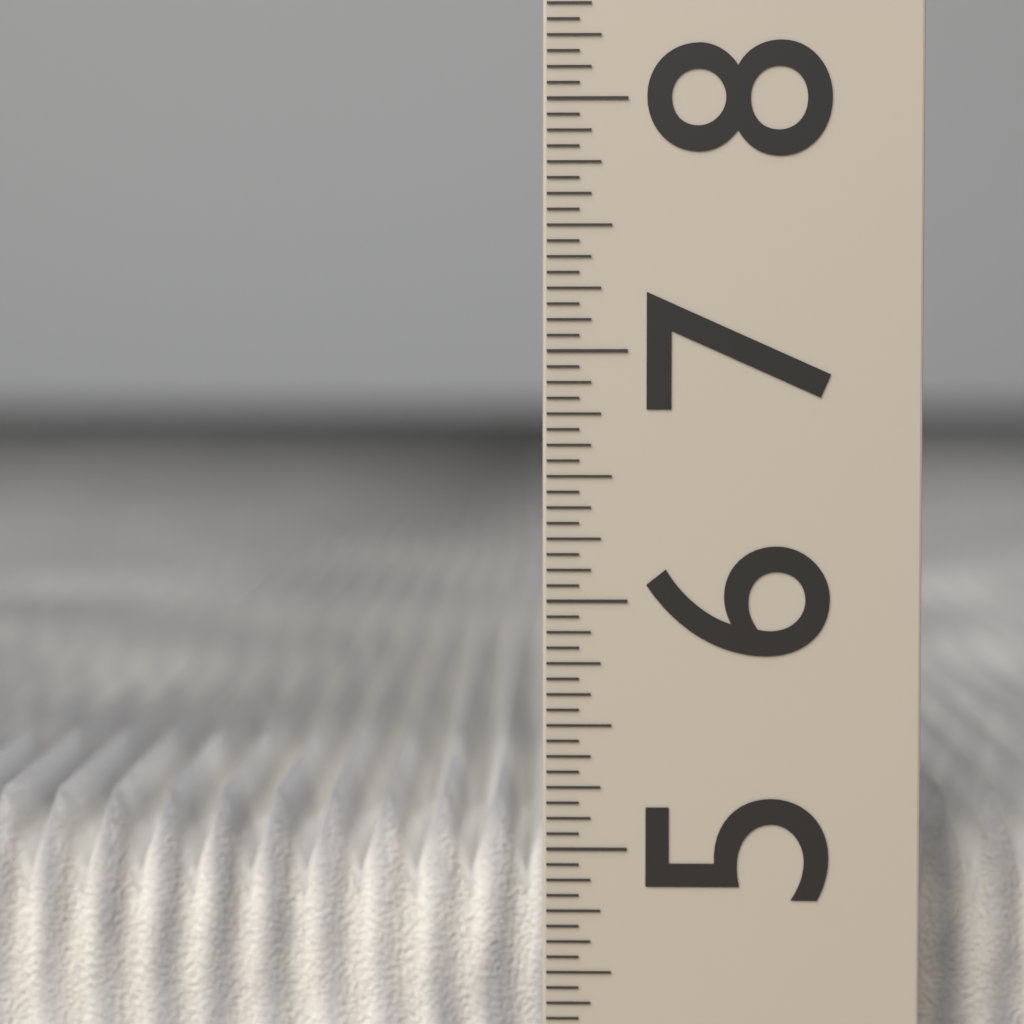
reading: 5.1250 (no unit)
